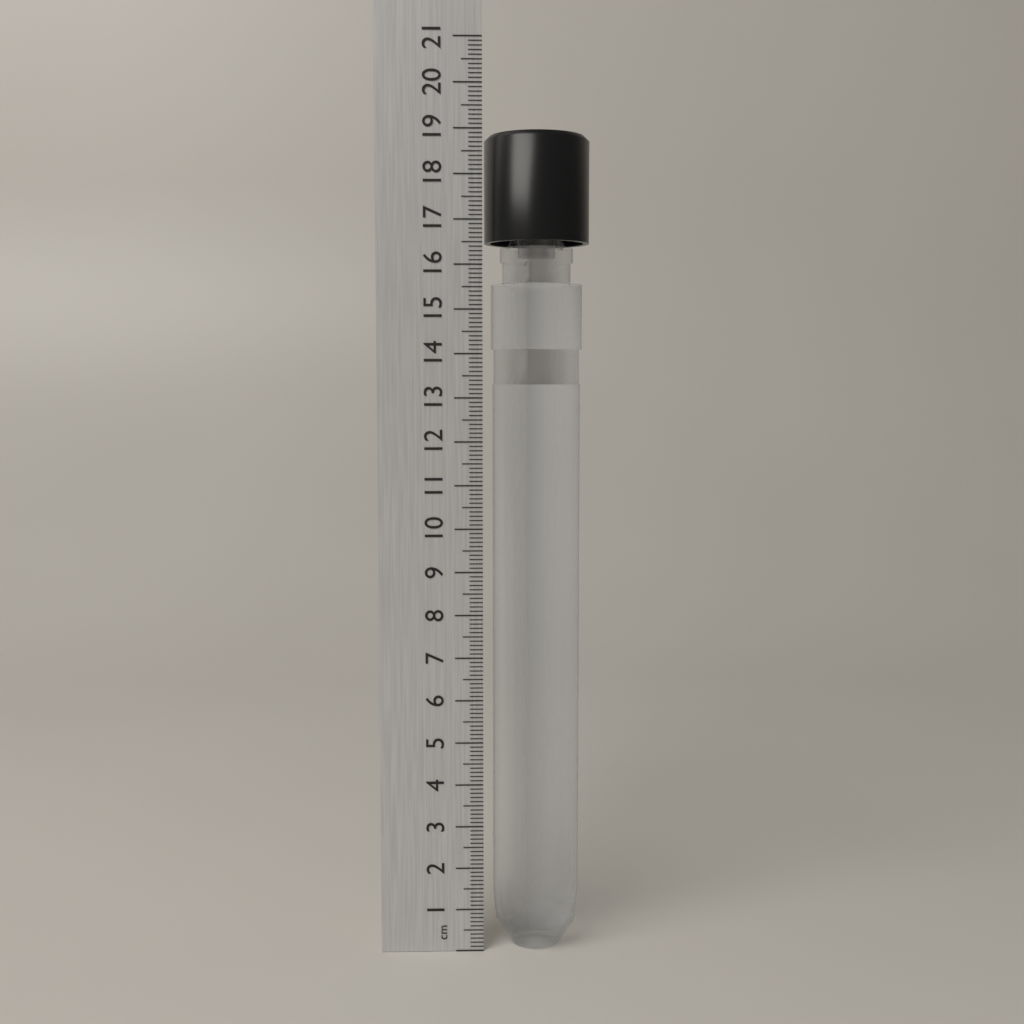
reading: 18.9 cm
